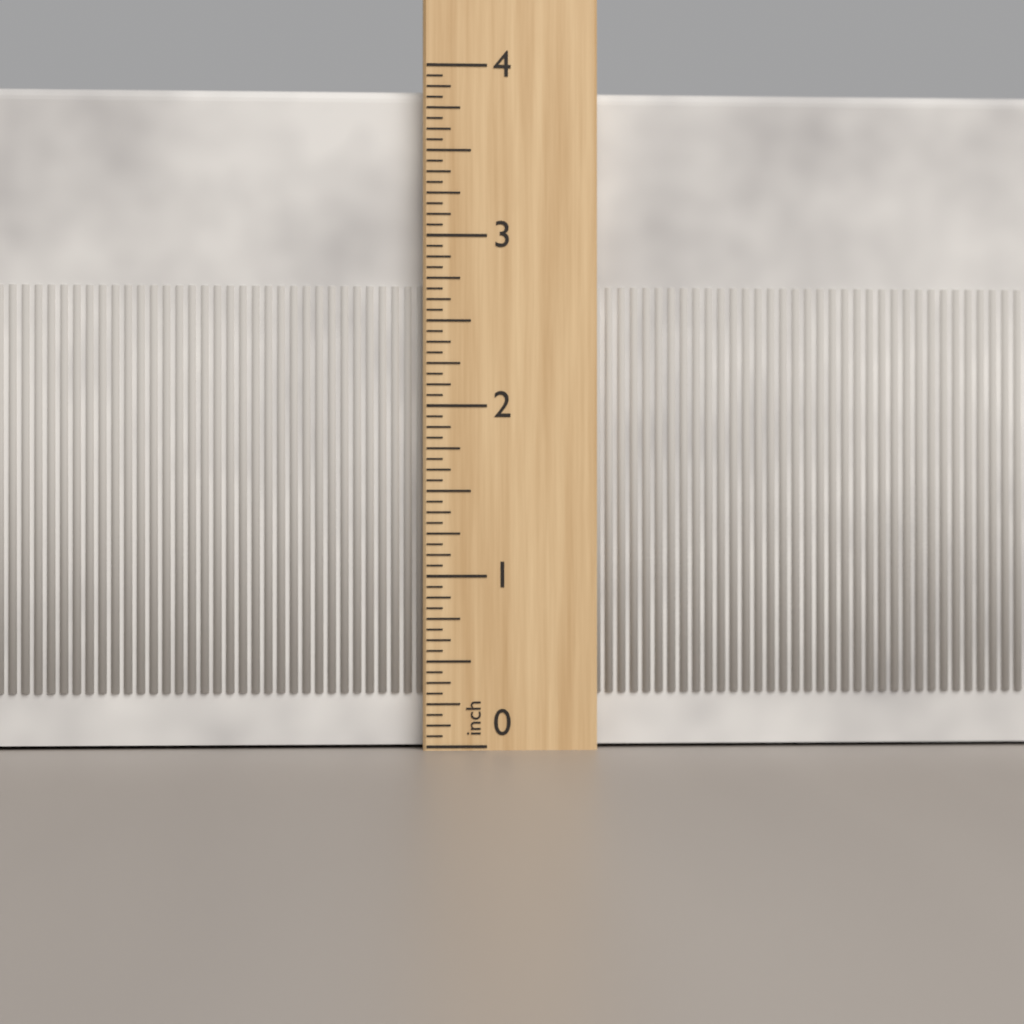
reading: 3.8750 inch
